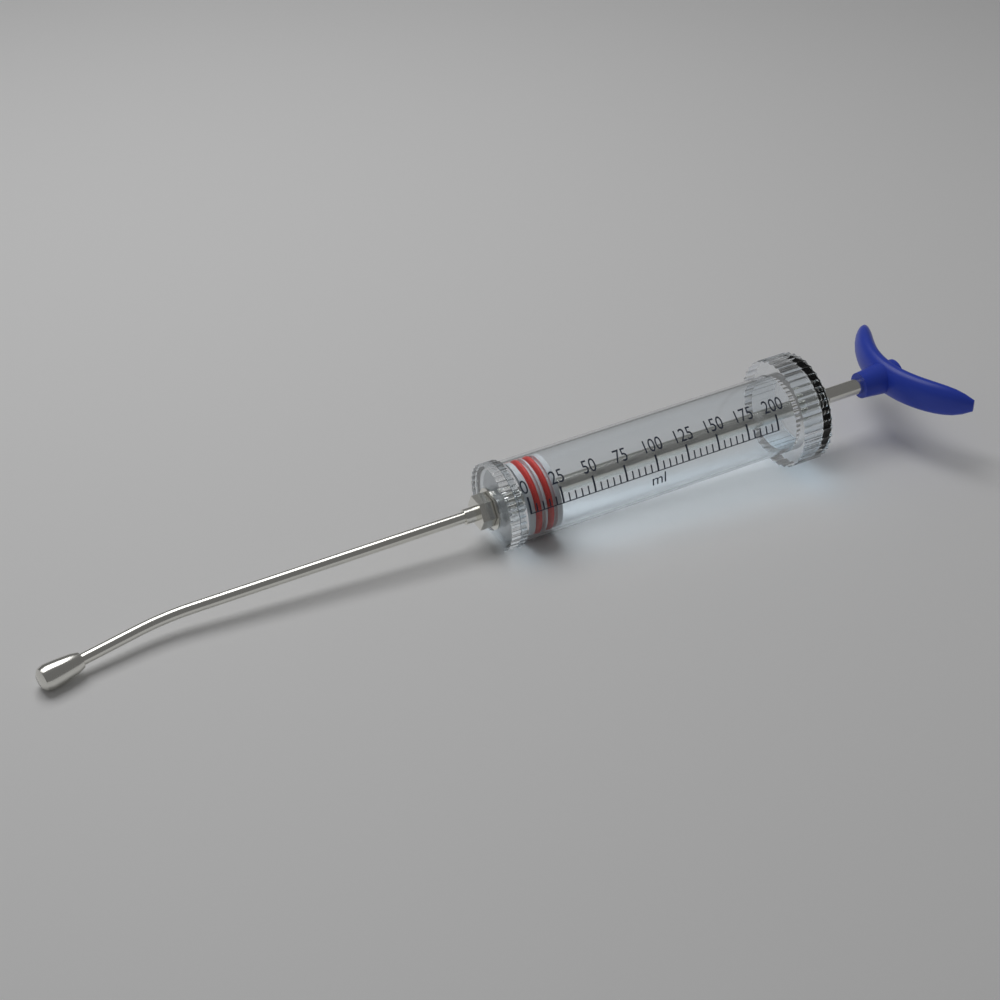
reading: 0 ml
